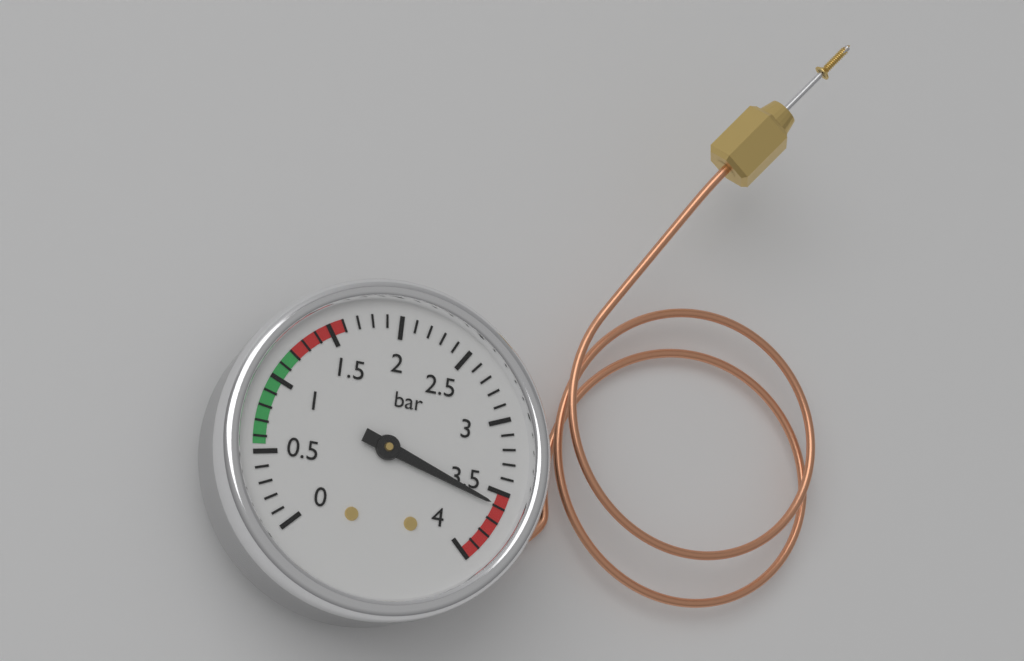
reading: 3.6 bar
